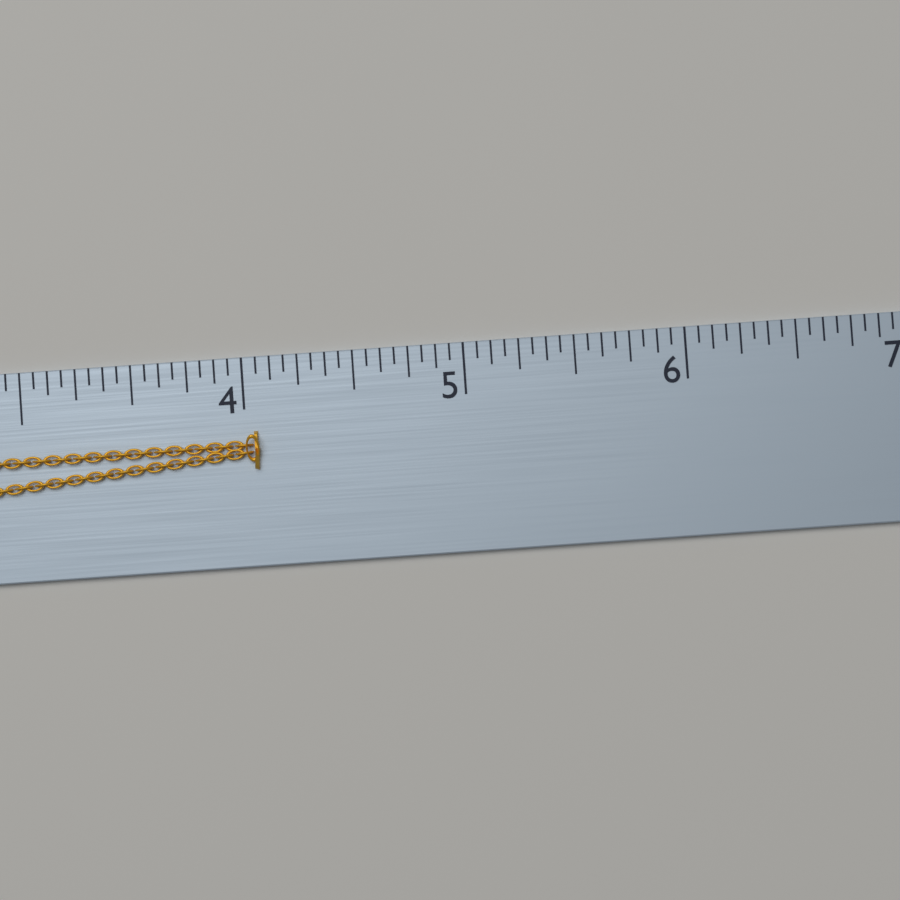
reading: 4.0625 (no unit)
